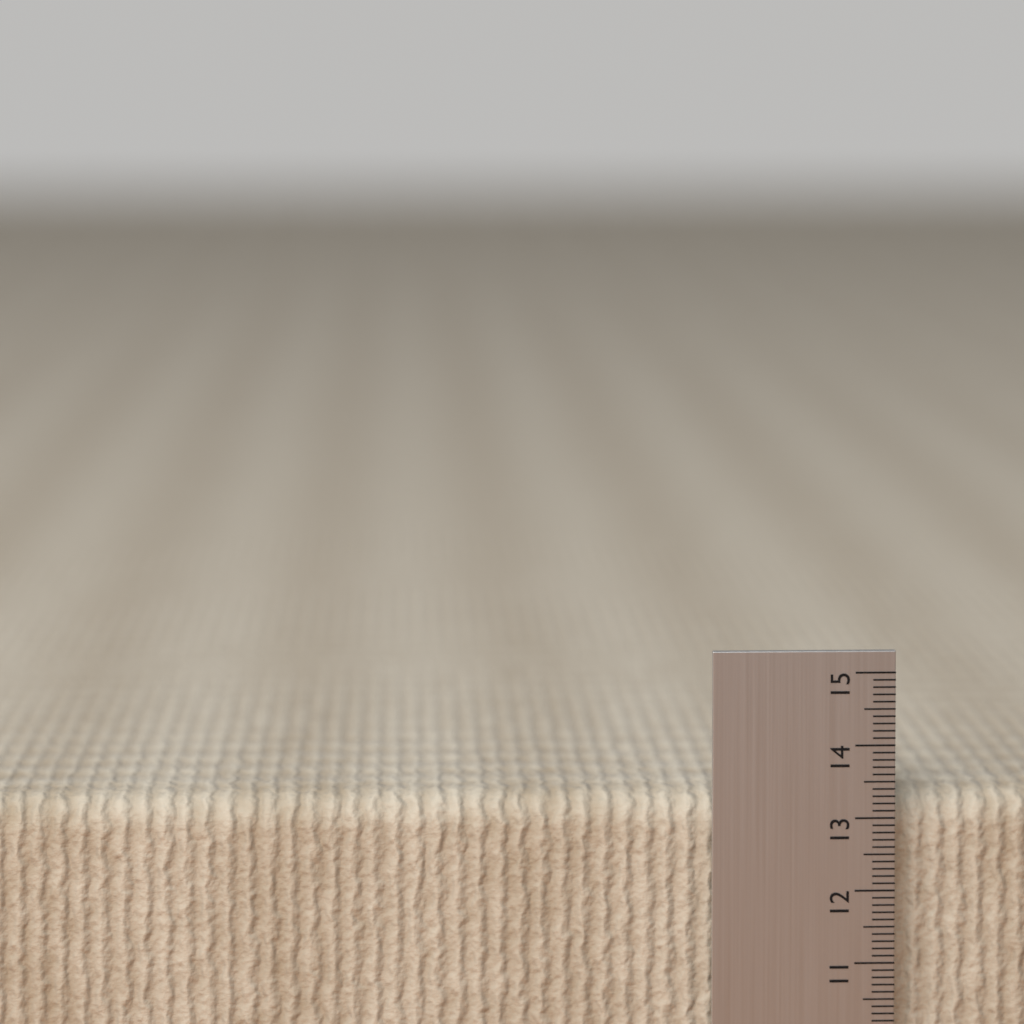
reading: 13.3 cm
